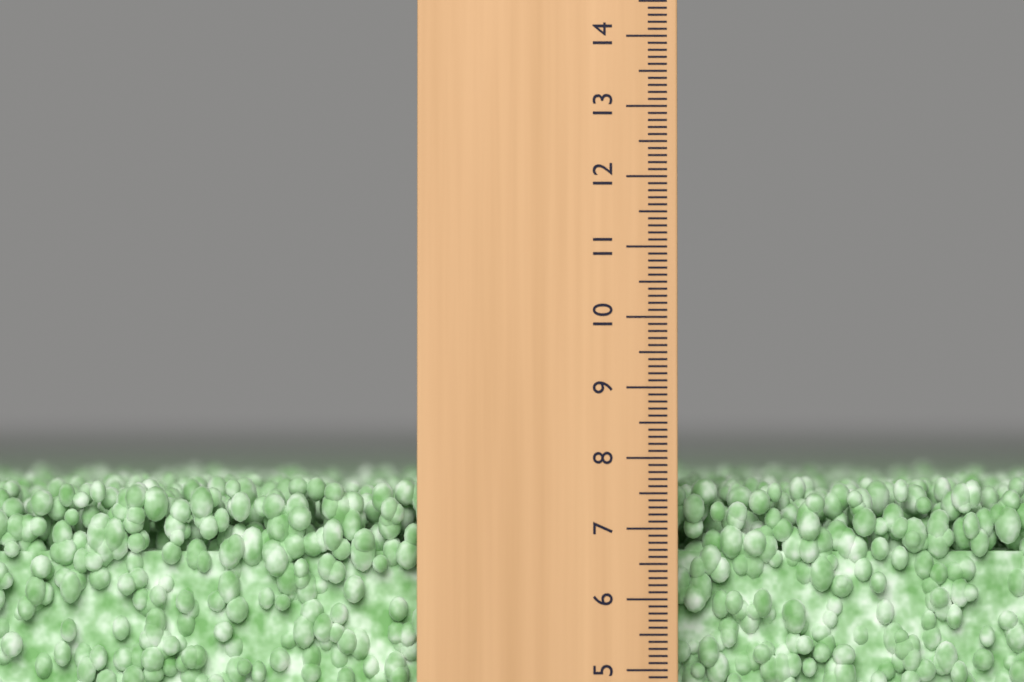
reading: 7.7 (no unit)
